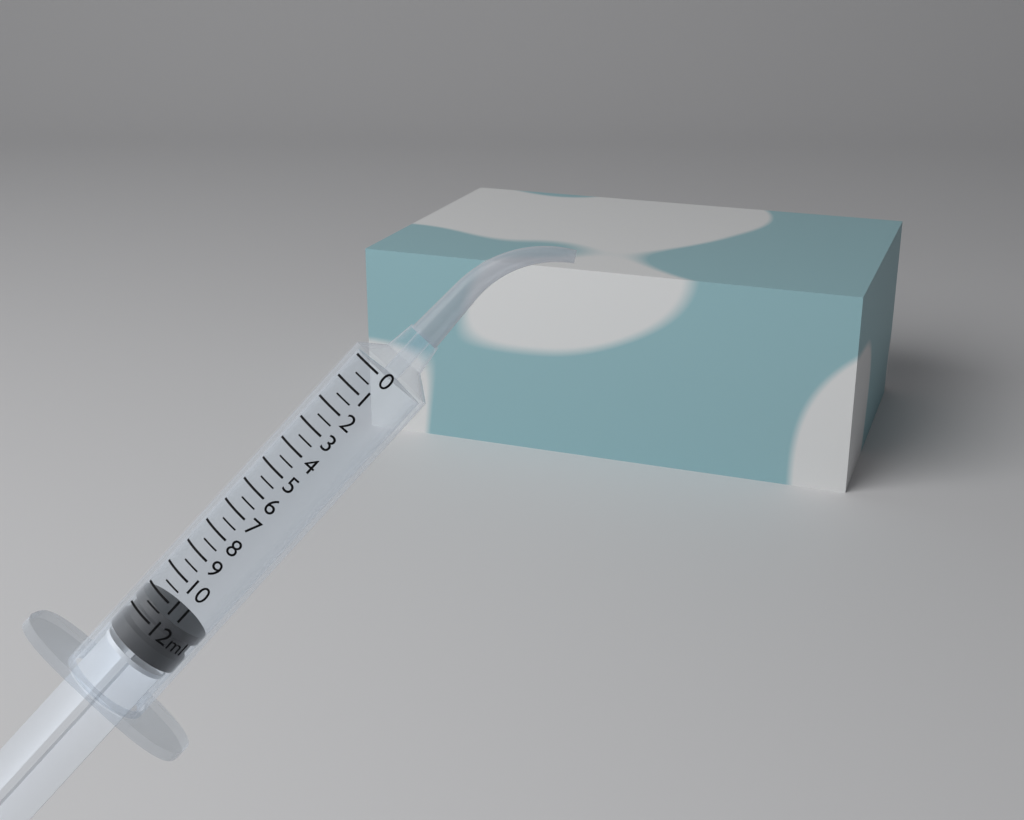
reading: 11.5 ml
